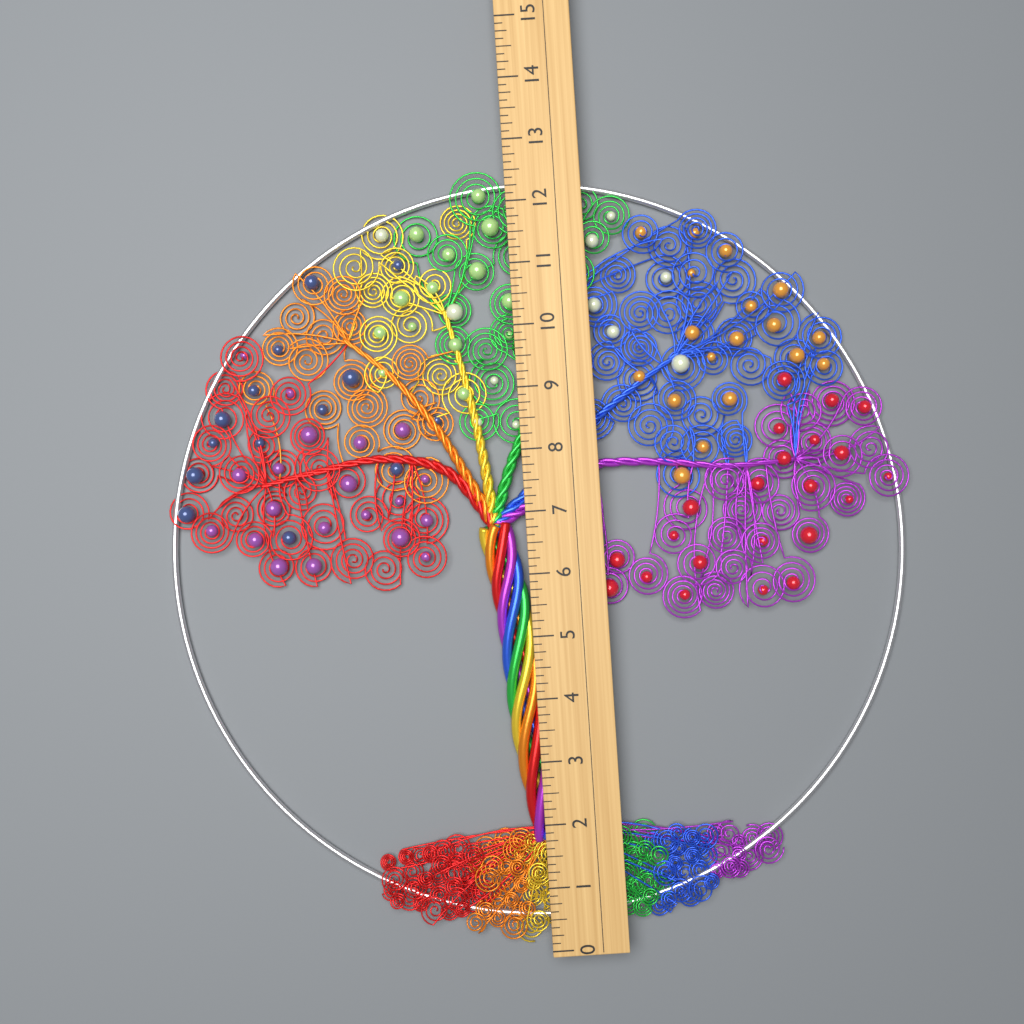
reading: 12.625 (no unit)
